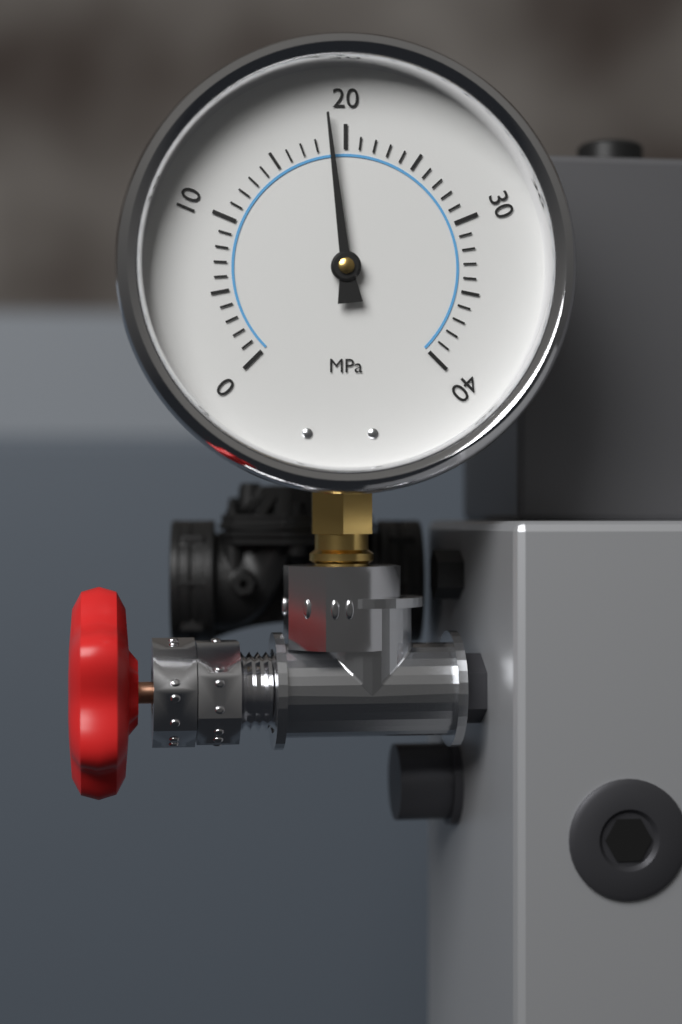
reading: 19 MPa
